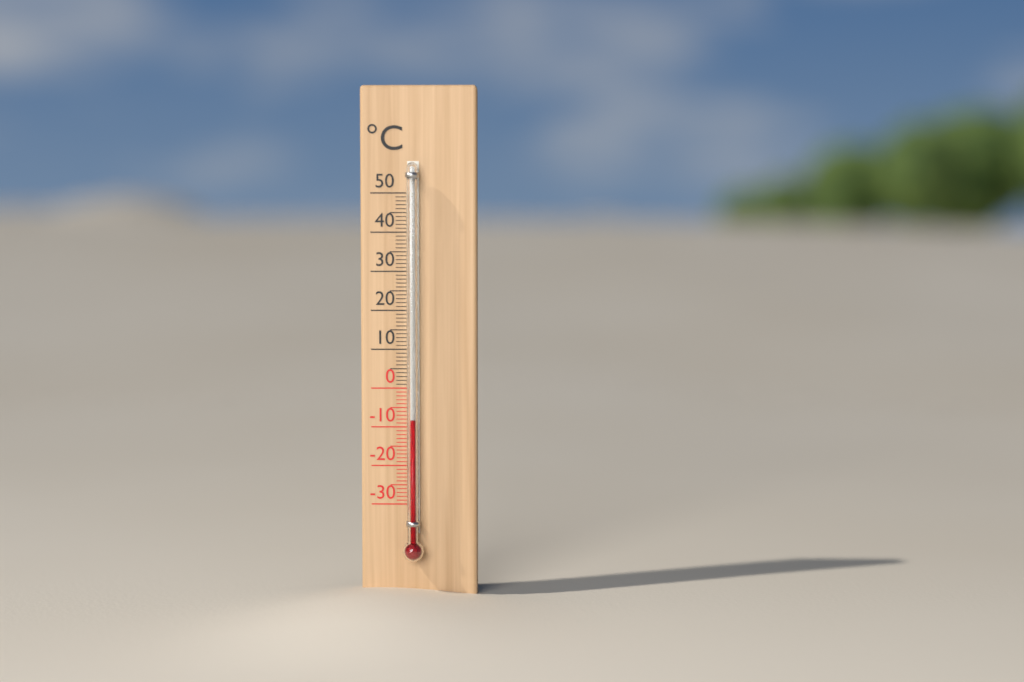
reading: -8 °C
